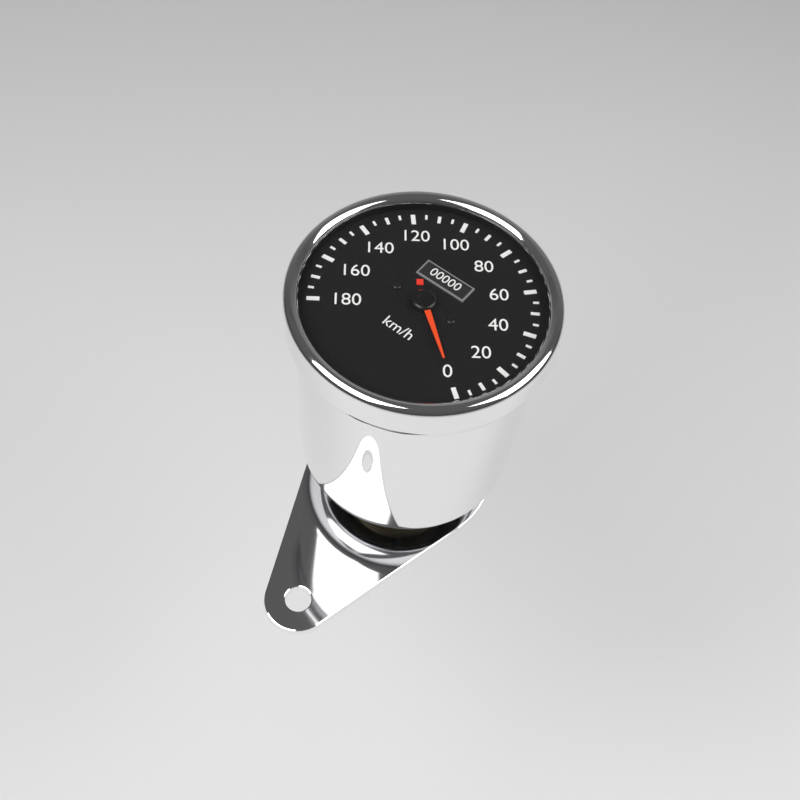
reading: 0 km/h
